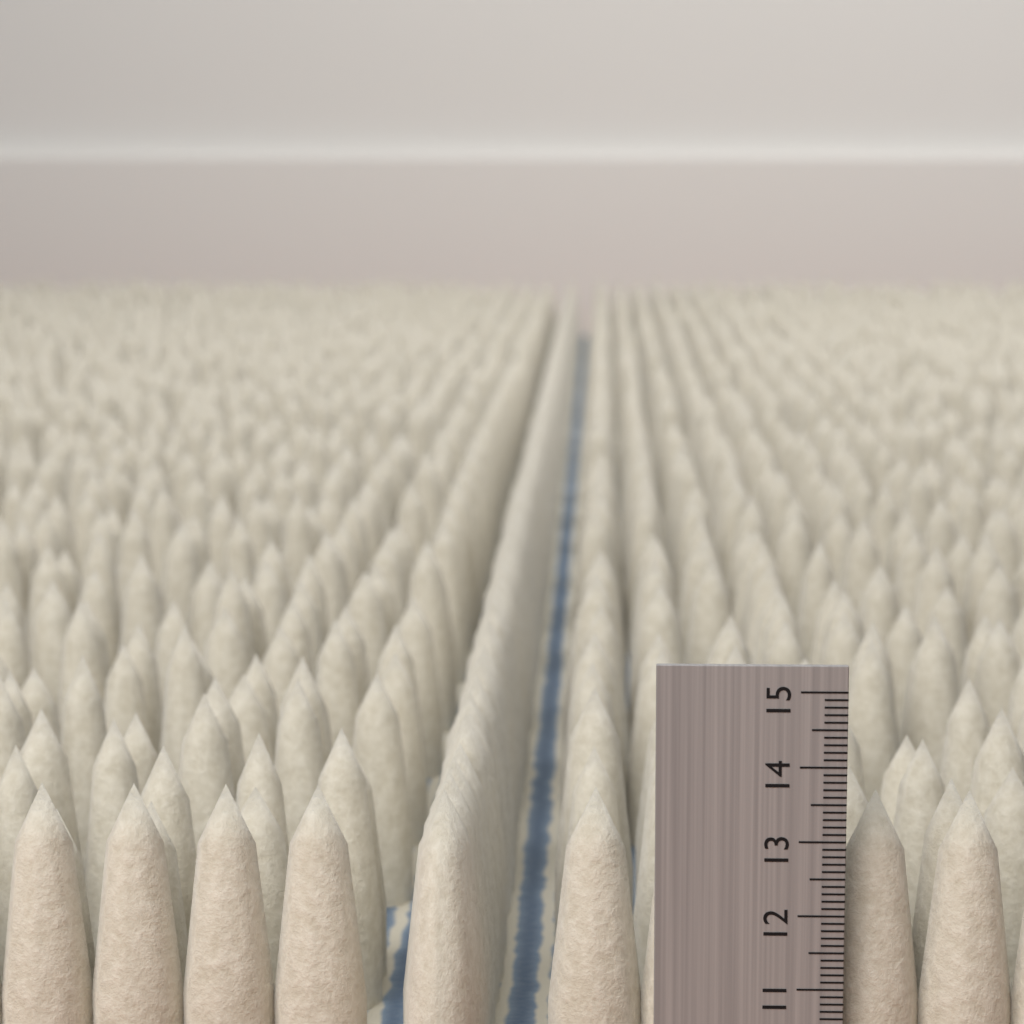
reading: 13.5 (no unit)
